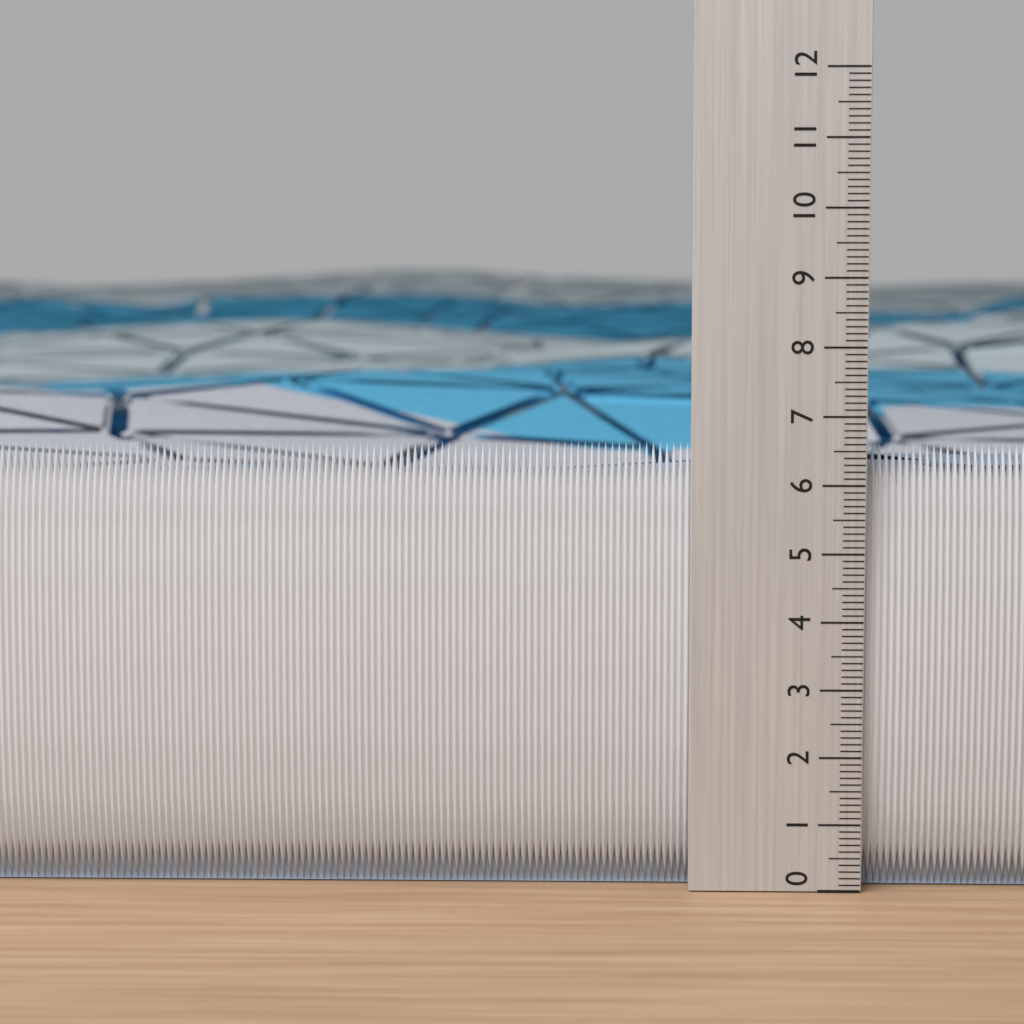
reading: 6.6 (no unit)
